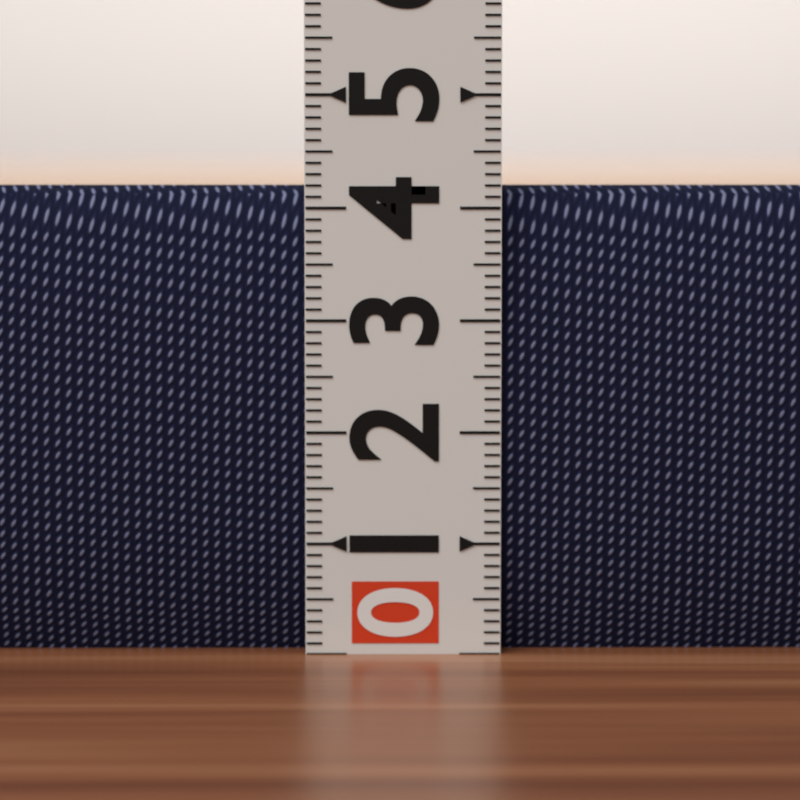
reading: 4.2 (no unit)
